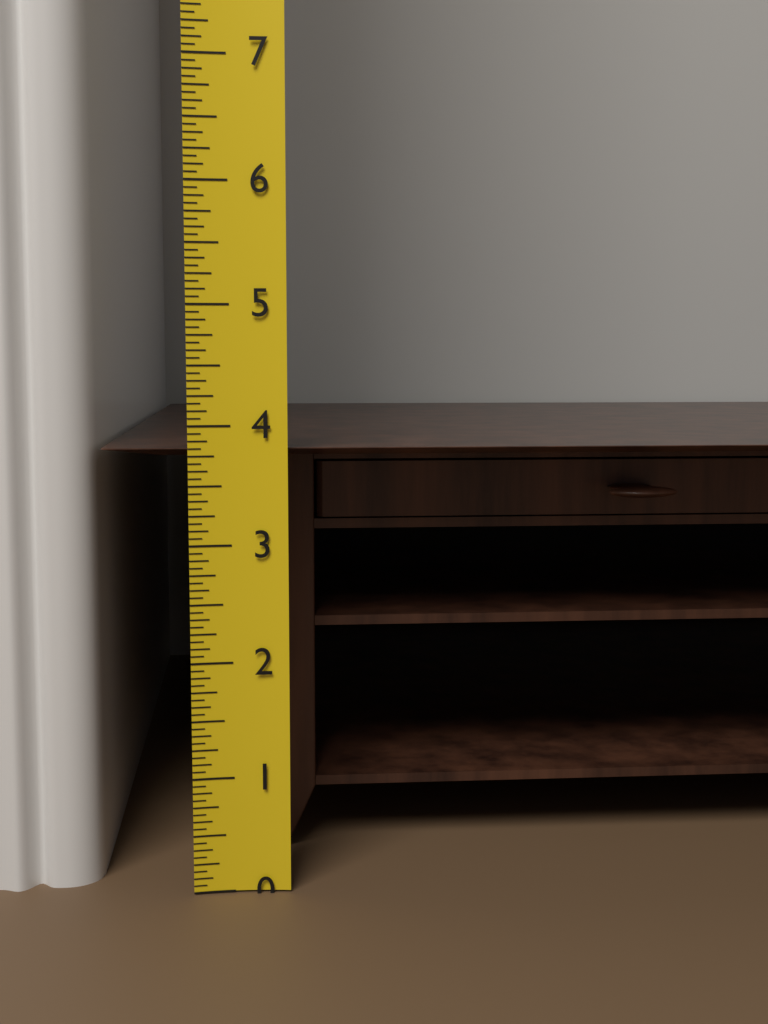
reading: 3.8125 (no unit)
